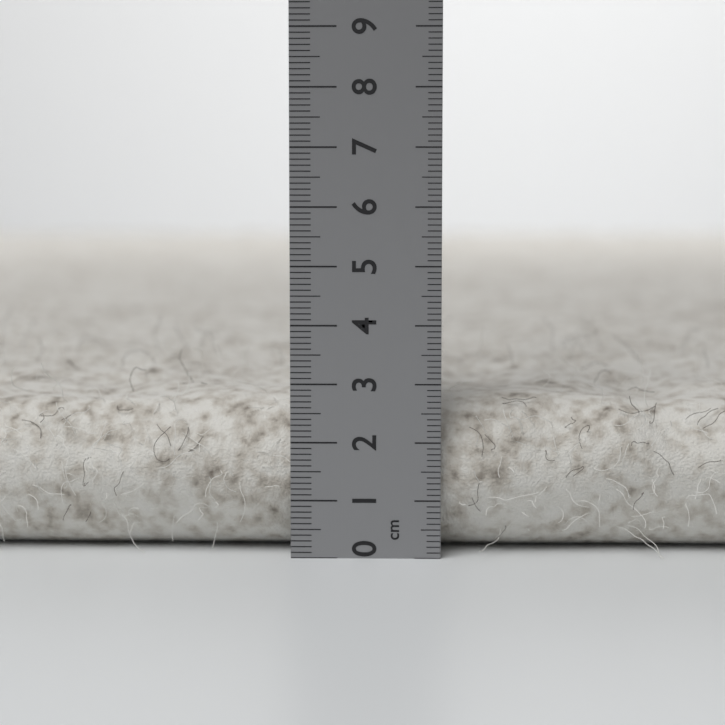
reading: 2.8 cm
